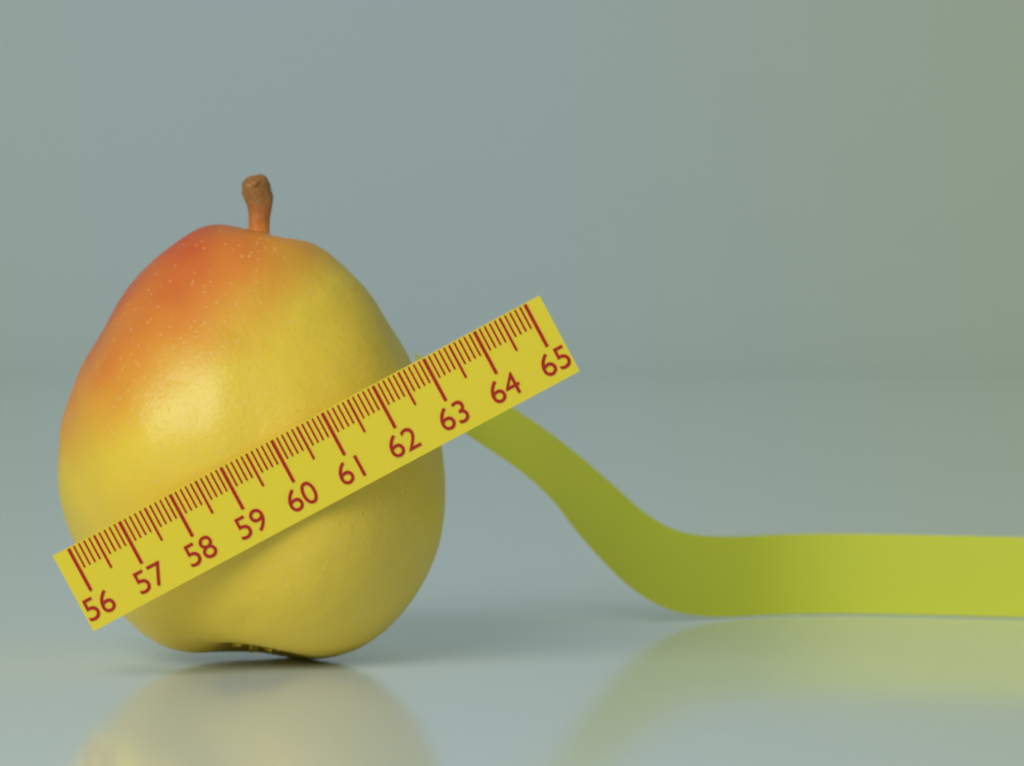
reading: 62.8 (no unit)
